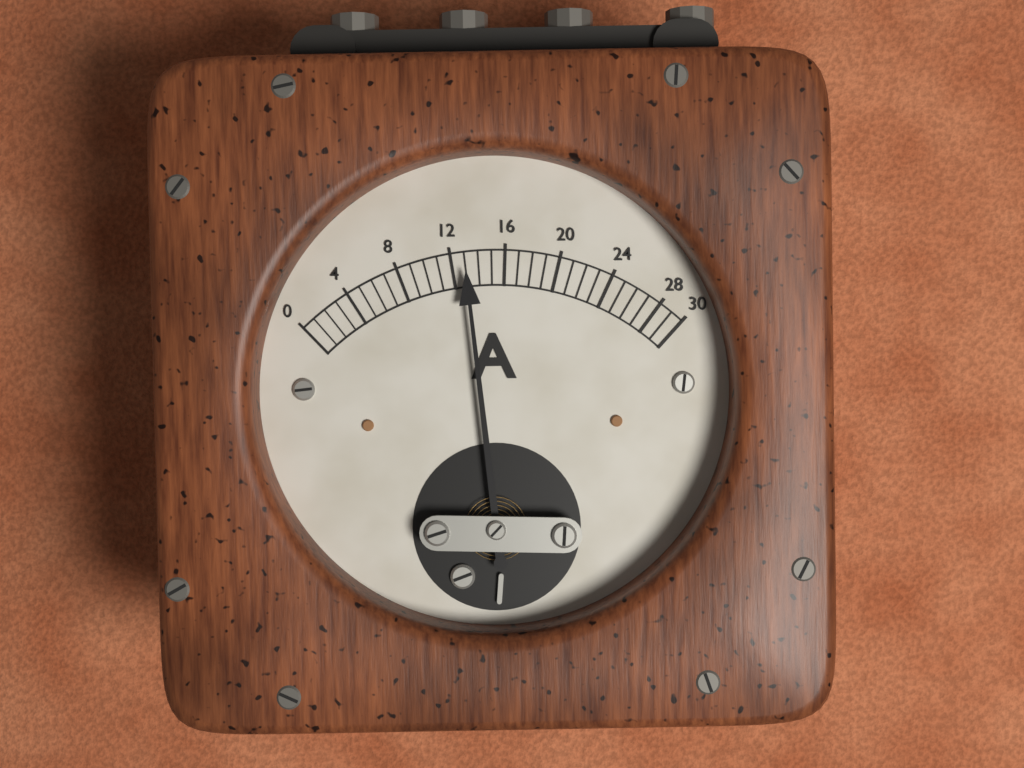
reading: 13 A
